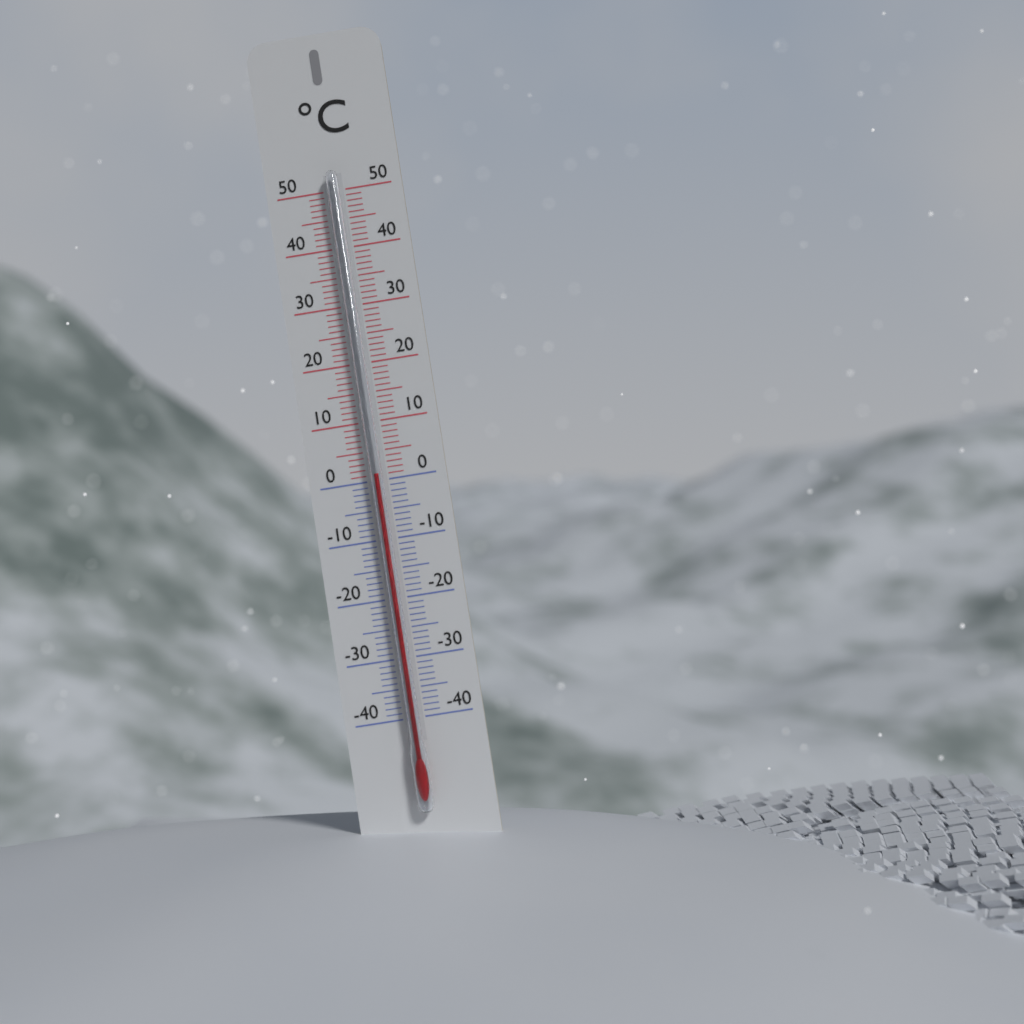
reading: 1 °C
